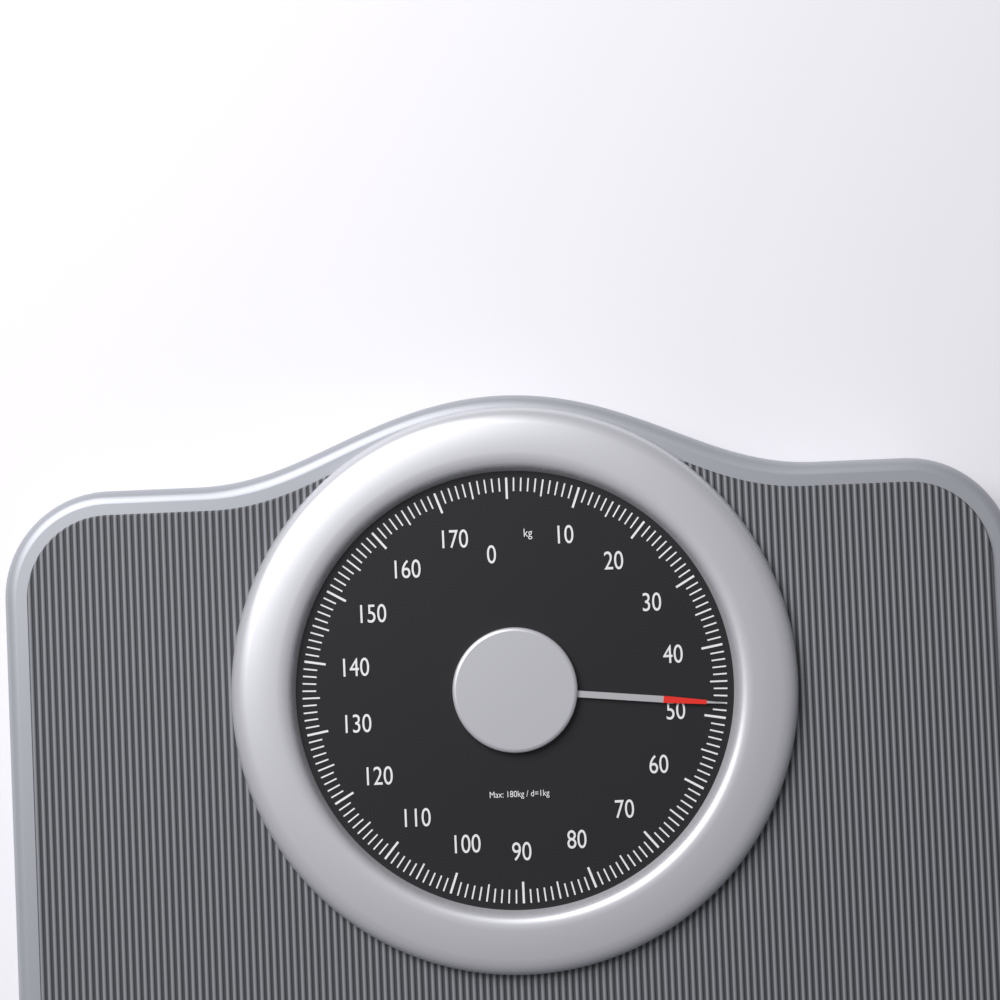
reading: 48 kg
